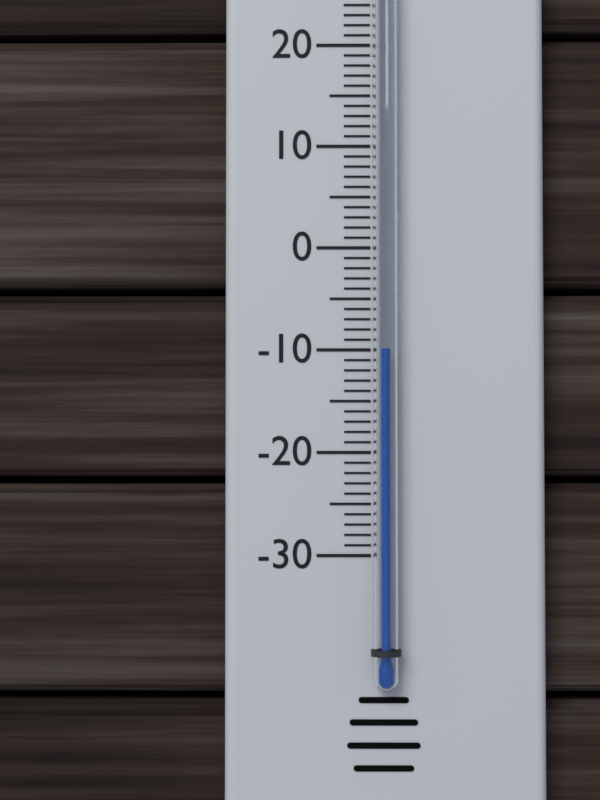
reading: -10 °C
